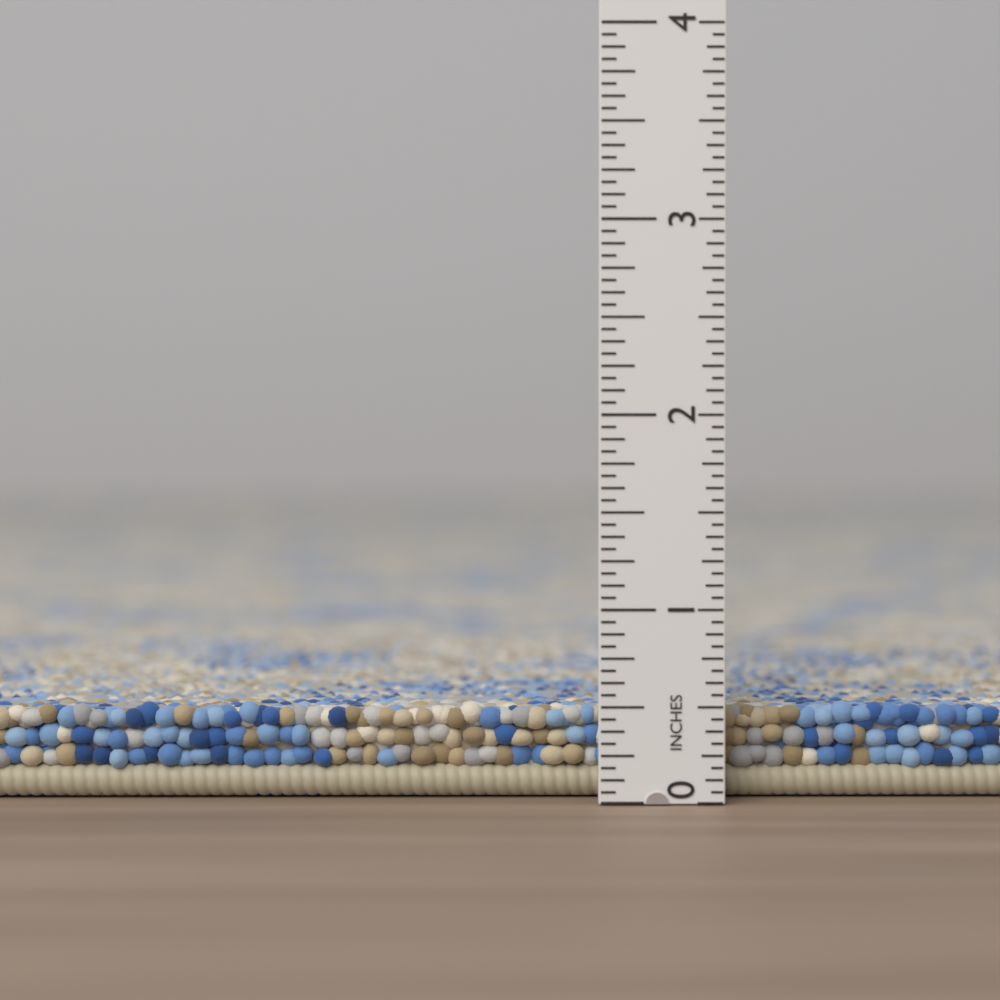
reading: 0.5000 in
